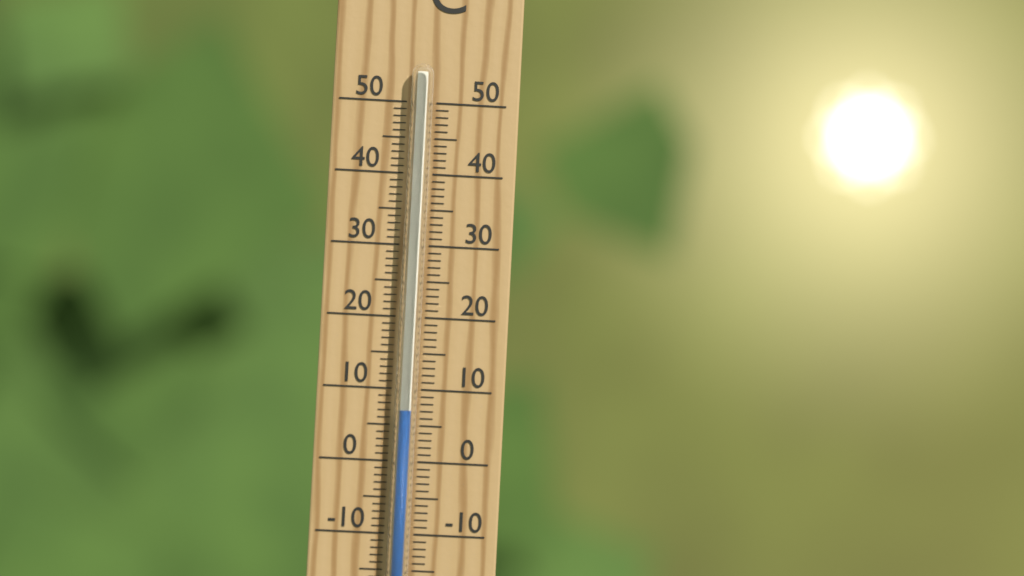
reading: 7 °C
